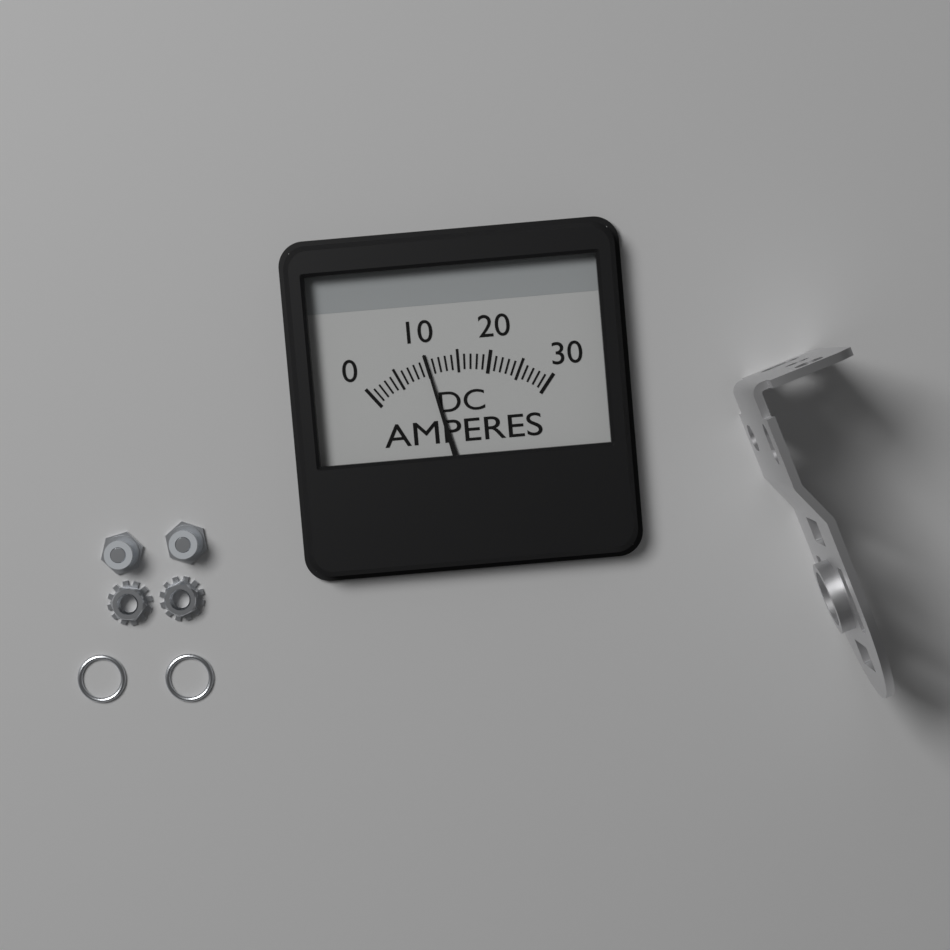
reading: 10 A
